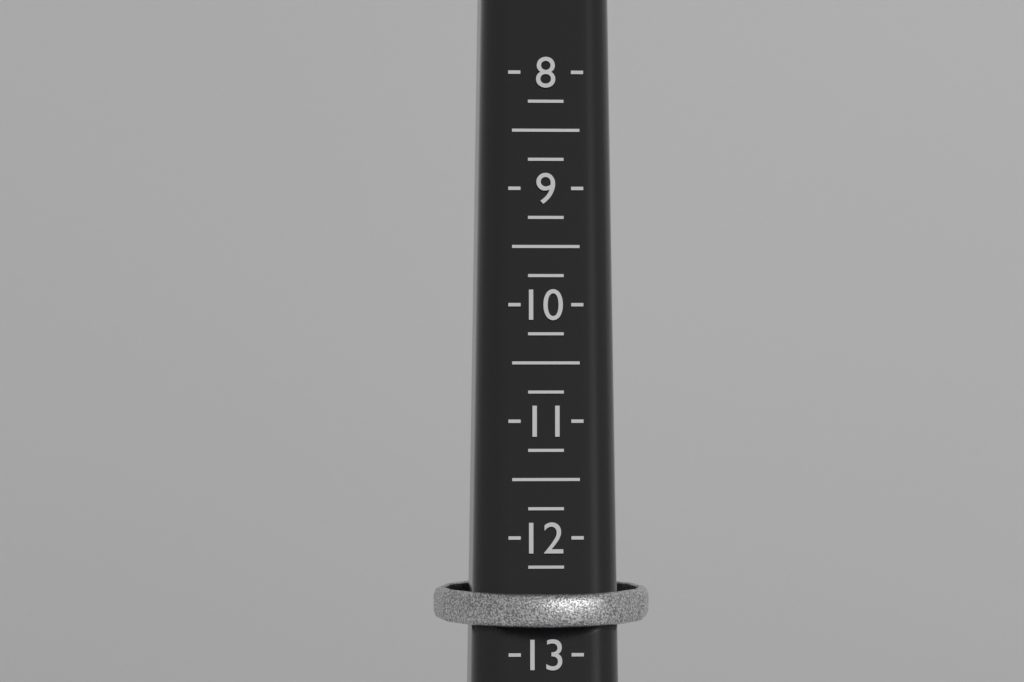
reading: 12.75 (no unit)
